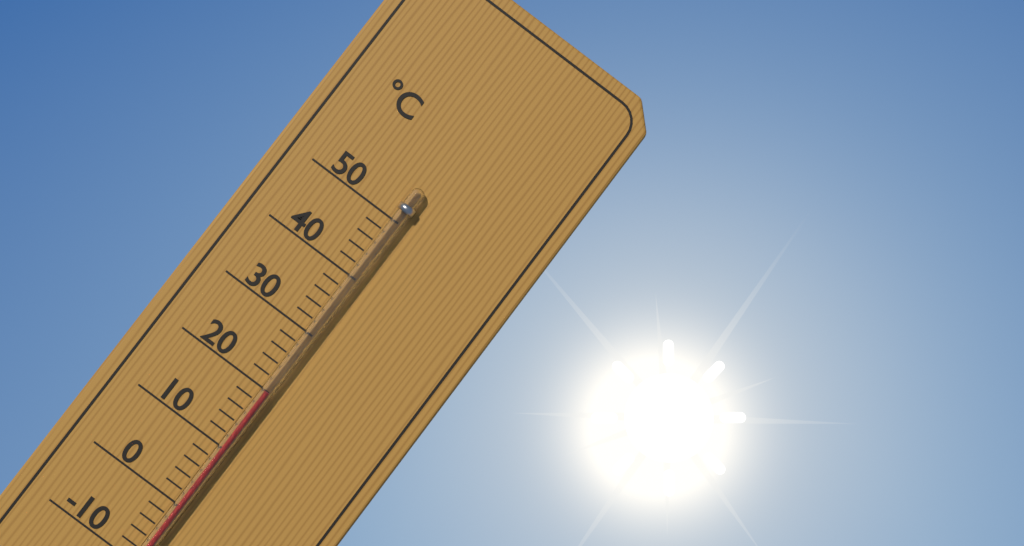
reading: 20 °C
